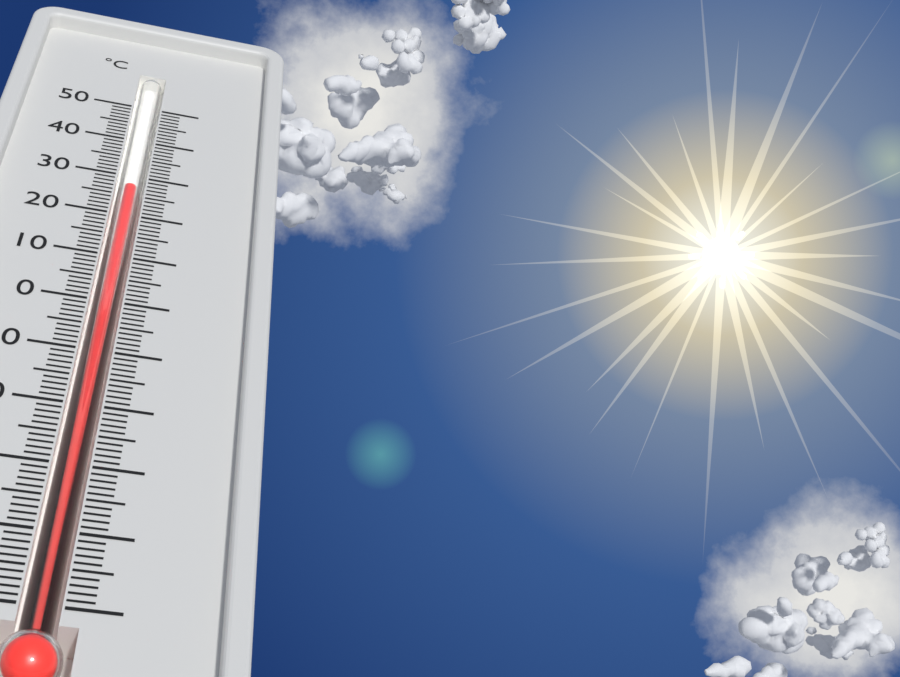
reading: 28 °C
